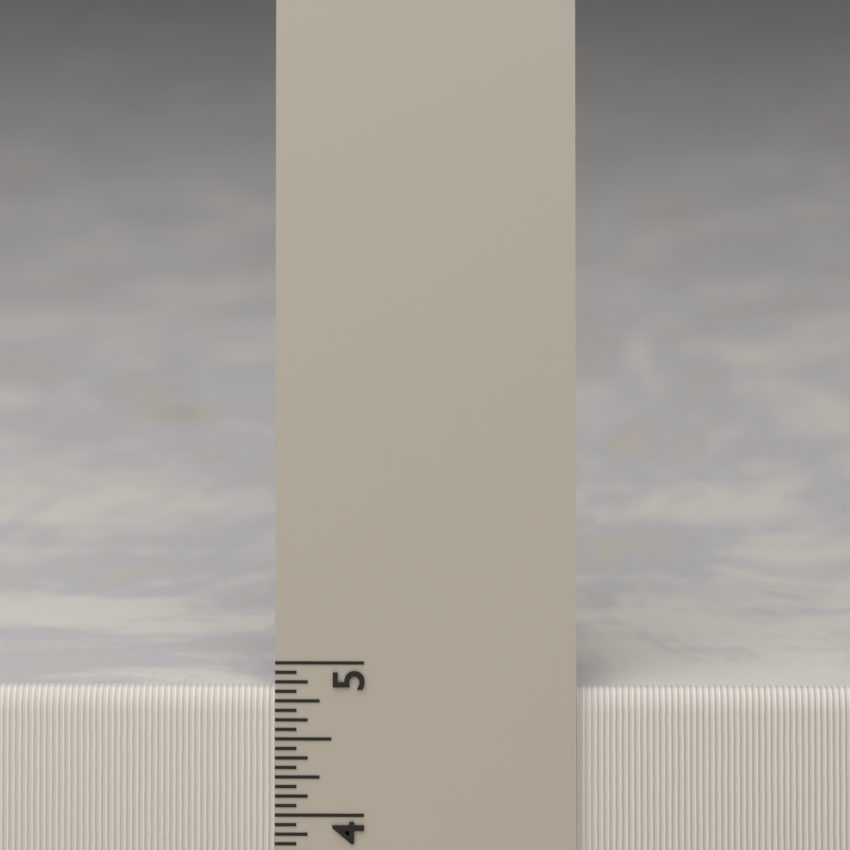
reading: 4.8125 in
